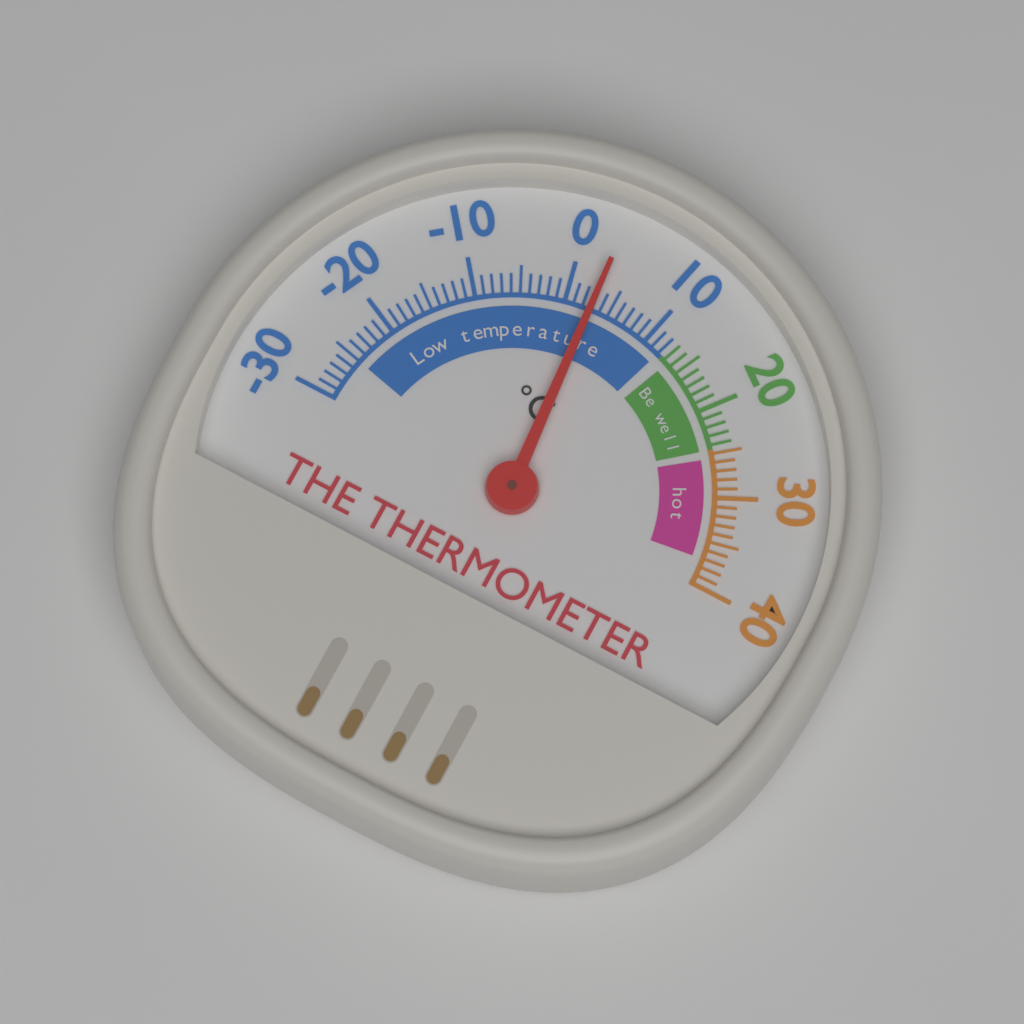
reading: 3 °C
